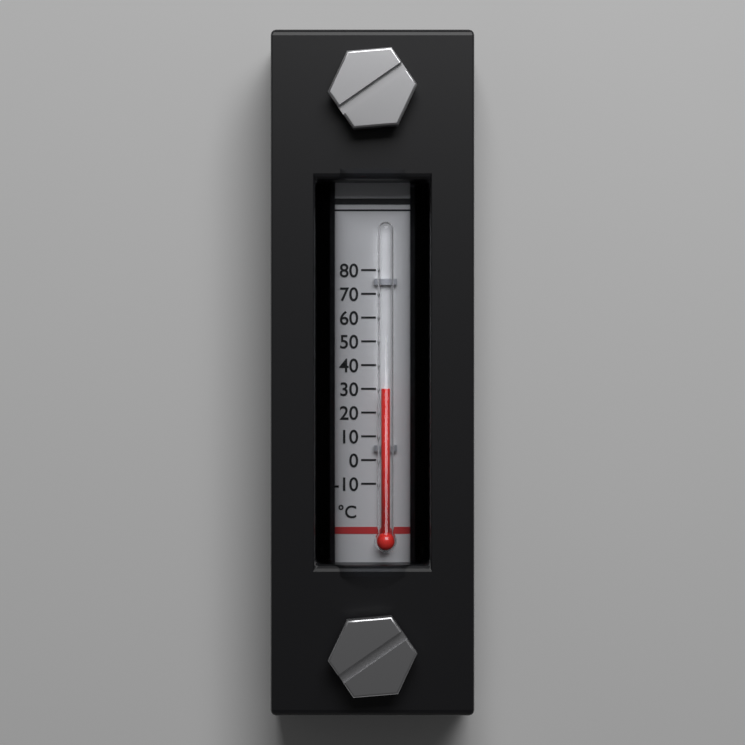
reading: 30 °C
